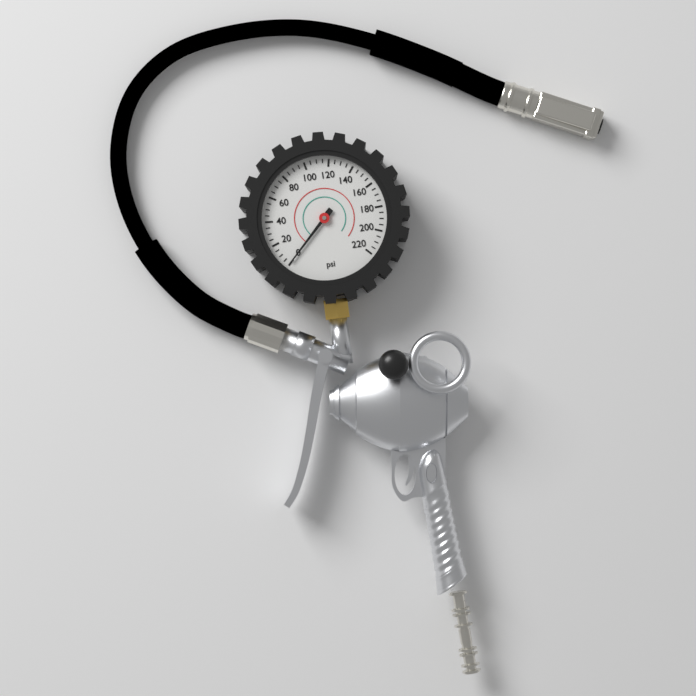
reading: 0 psi
